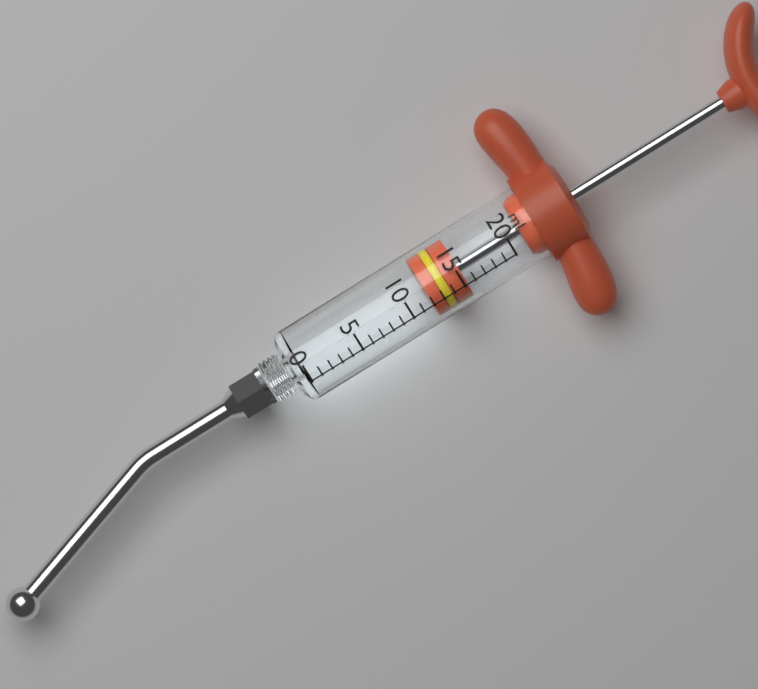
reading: 12 ml
